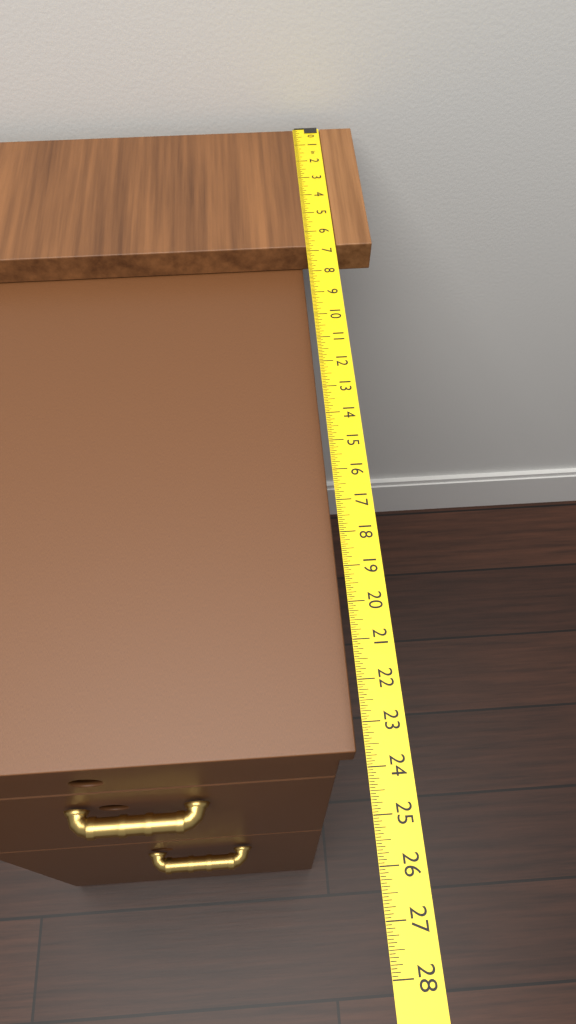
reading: 6.7500 in
